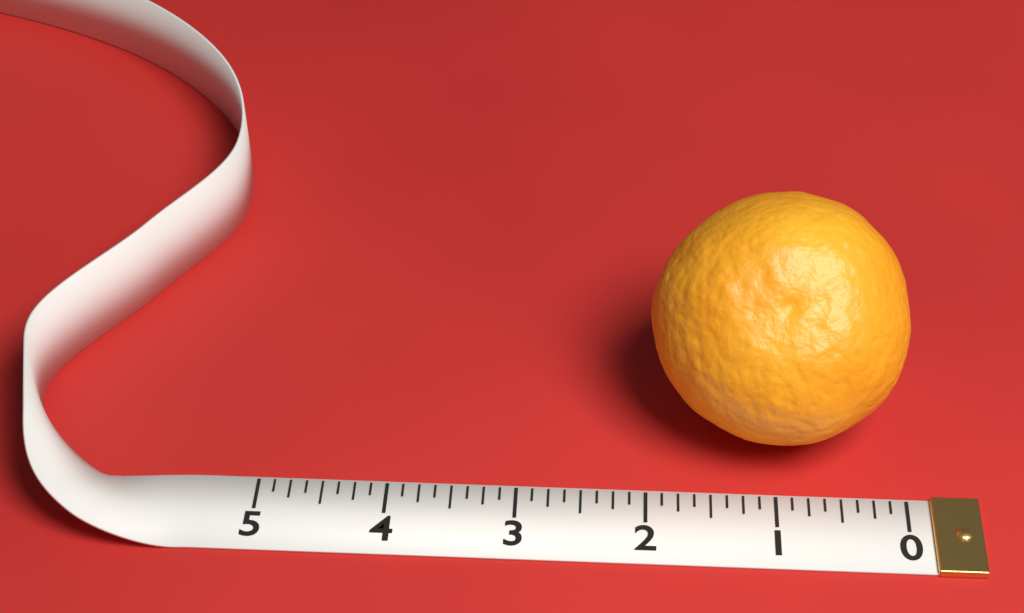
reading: 2.000 (no unit)
